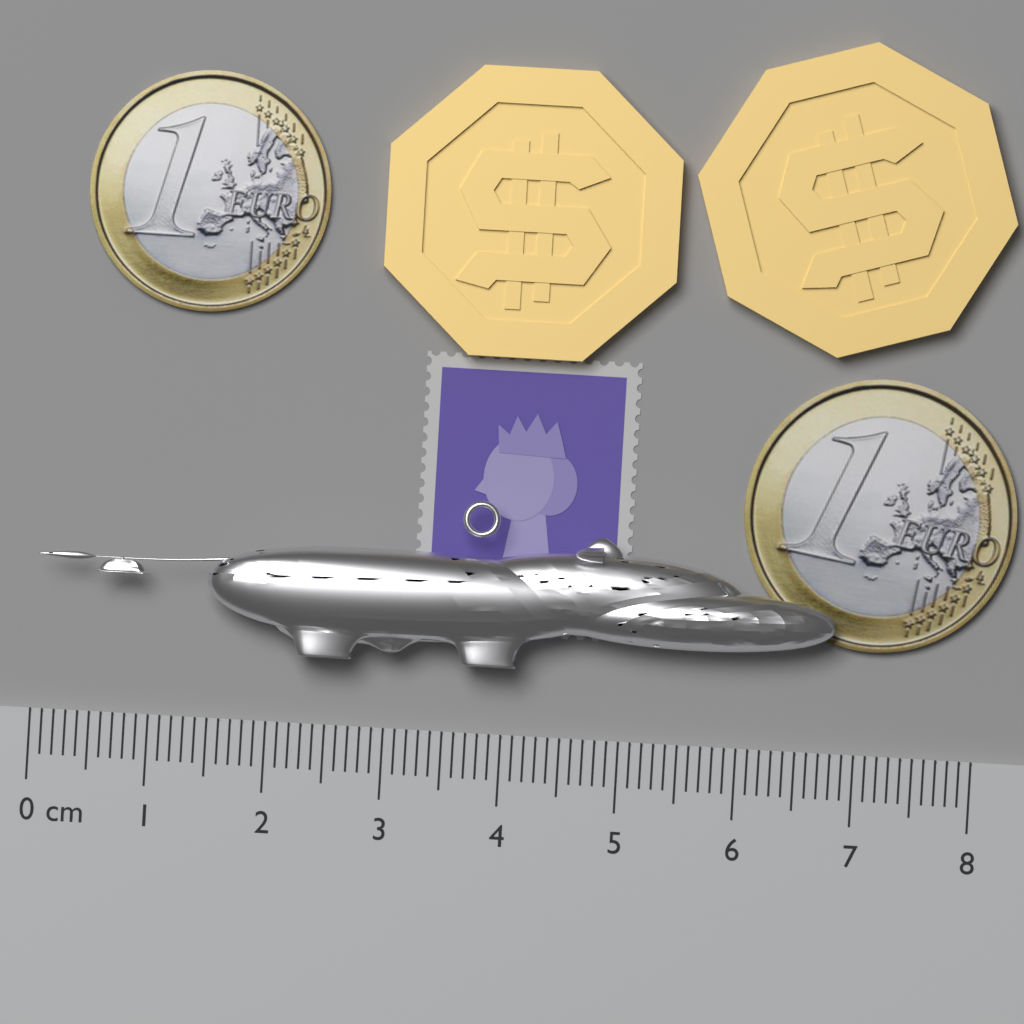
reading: 6.8 cm
